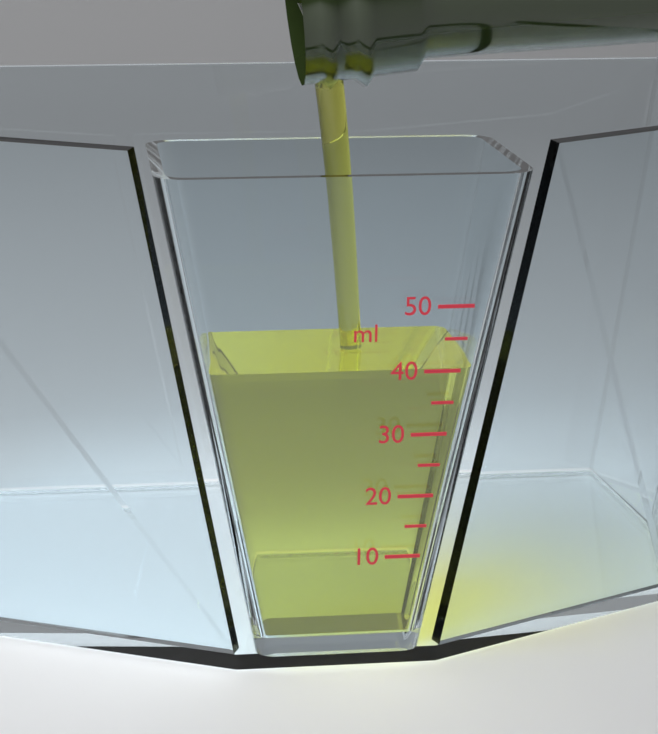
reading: 40 ml
